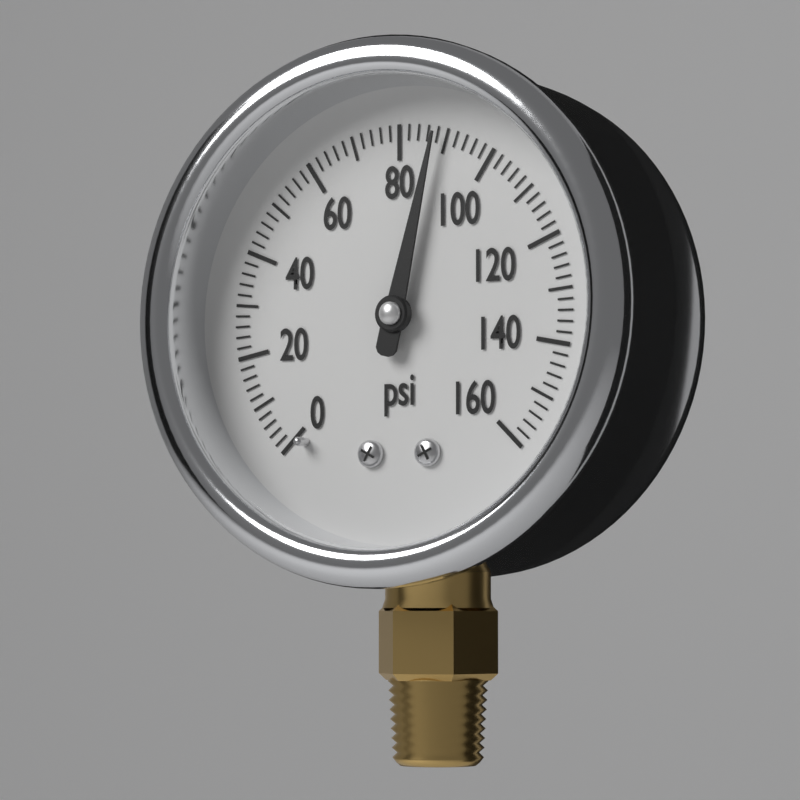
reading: 88 psi
